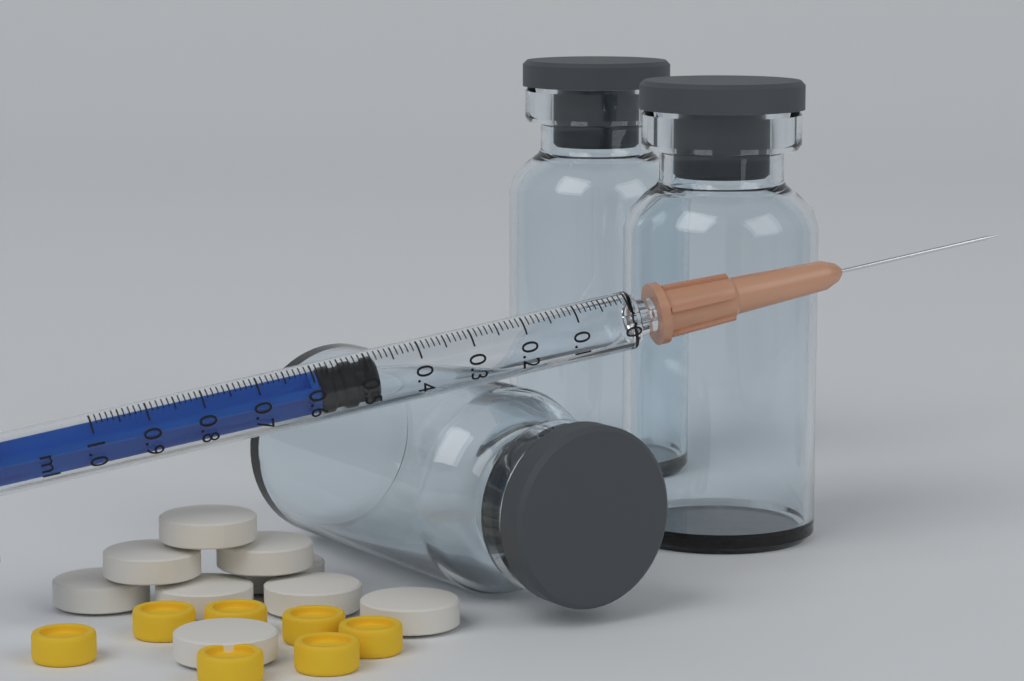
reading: 0.48 ml
